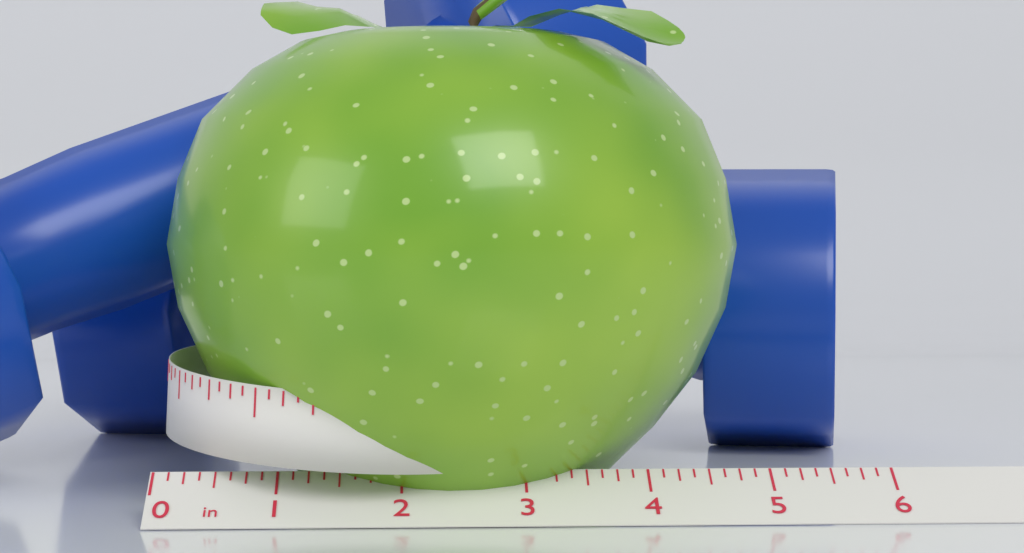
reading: 4.875 in
